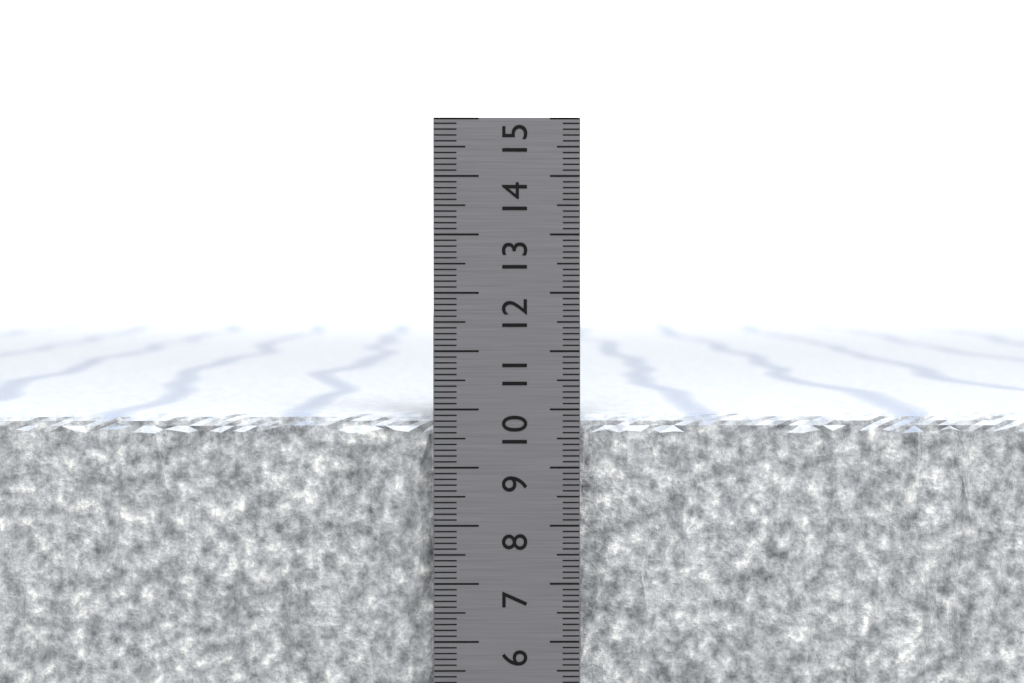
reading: 9.9 cm
